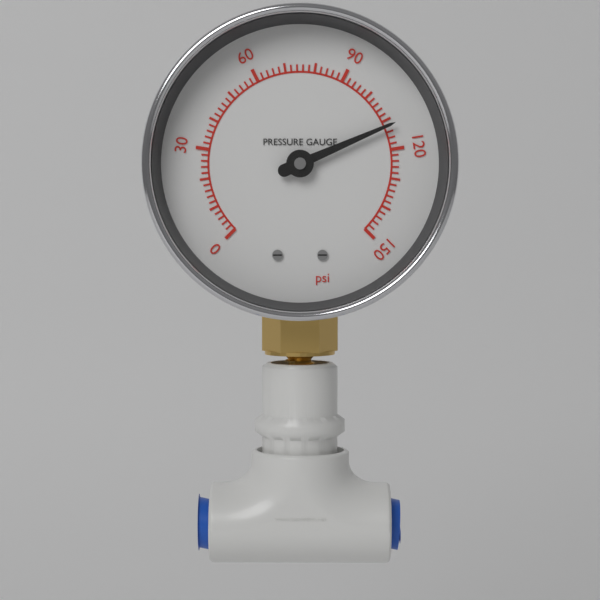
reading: 112 psi
